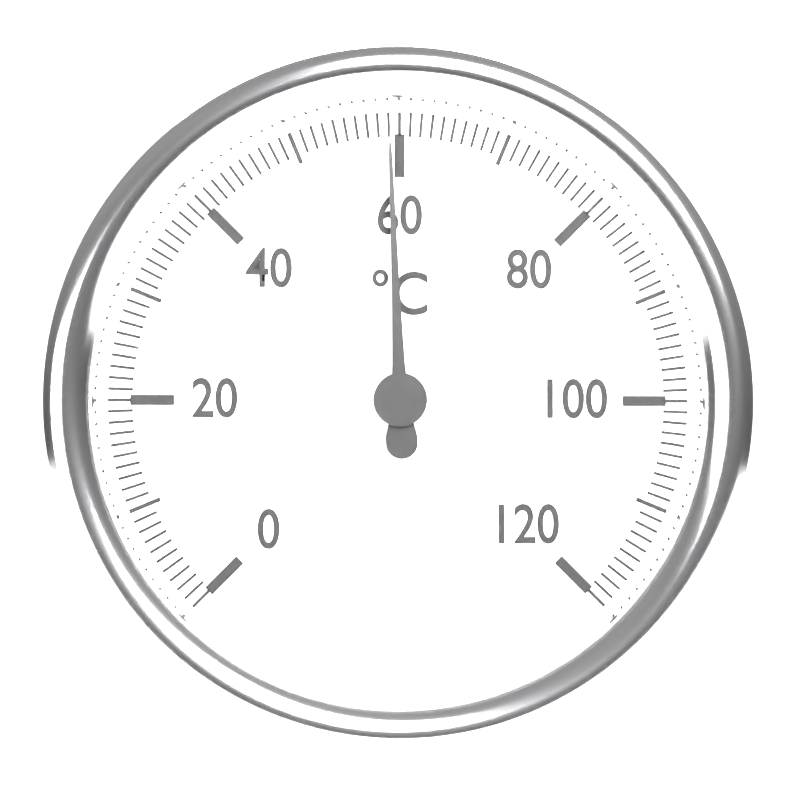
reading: 59 °C
